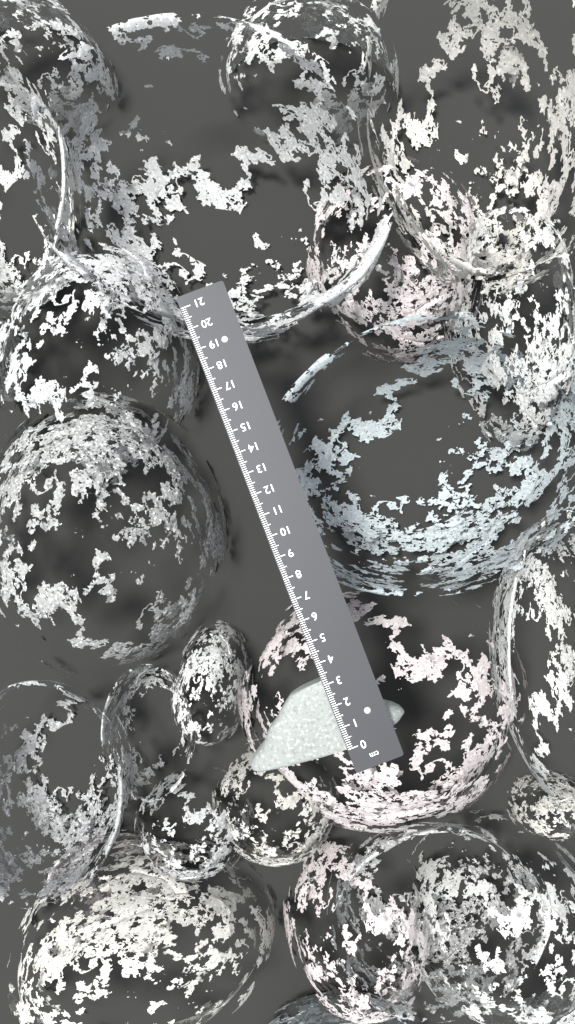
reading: 3.2 cm
